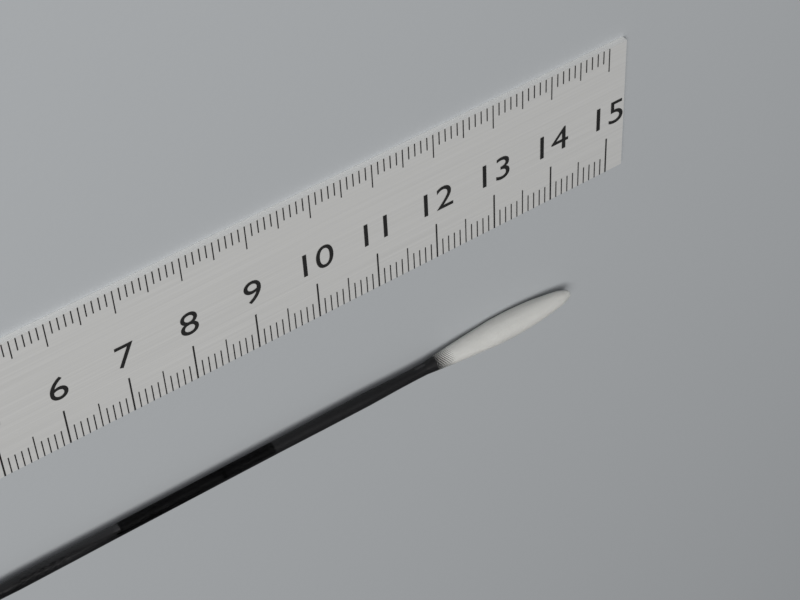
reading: 14.3 cm
